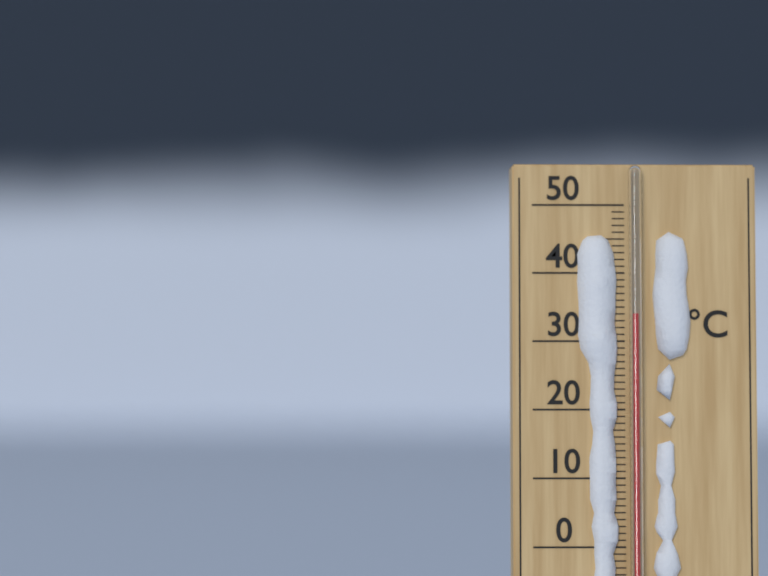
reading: 34 °C
